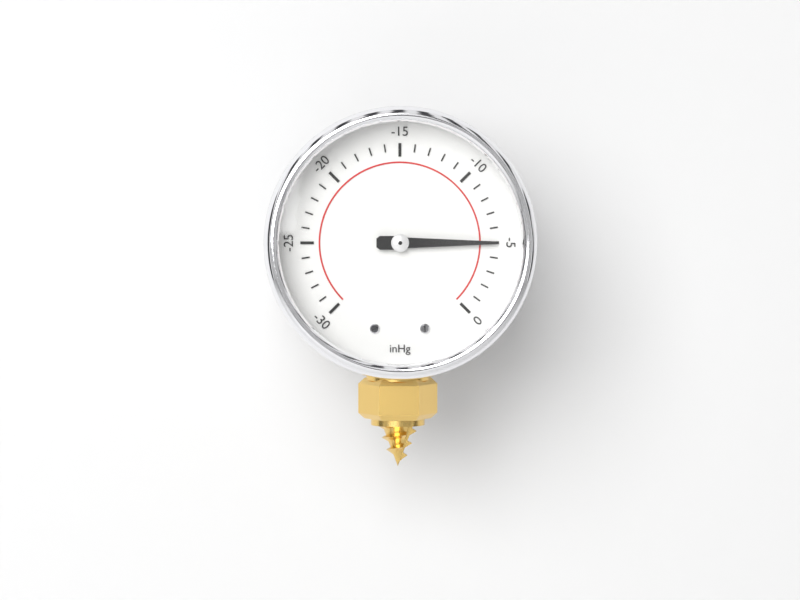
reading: -5 inHg
